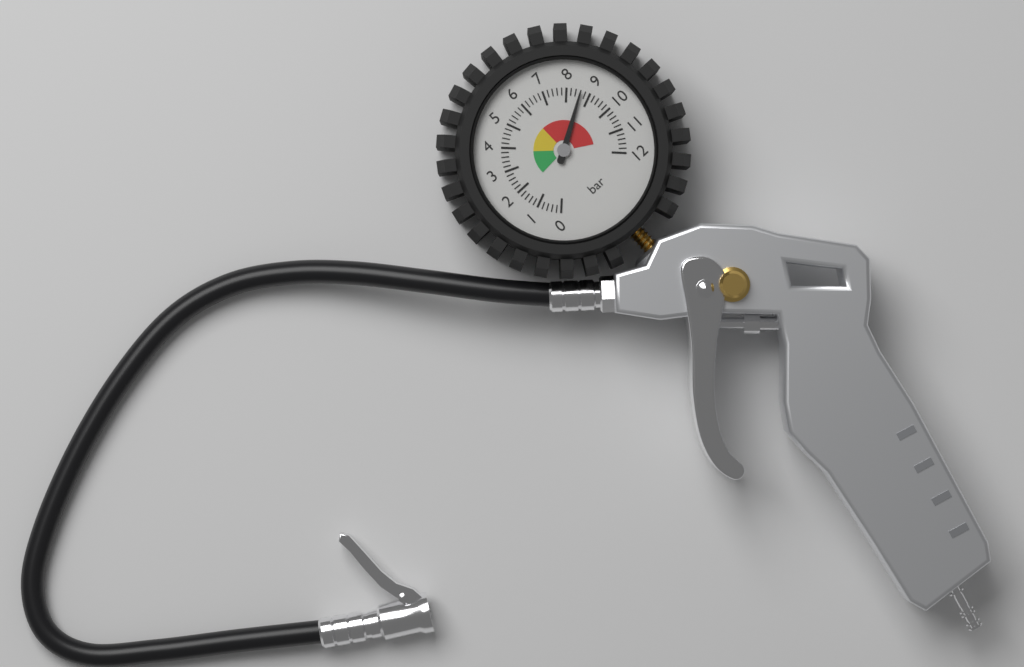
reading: 8.6 bar
